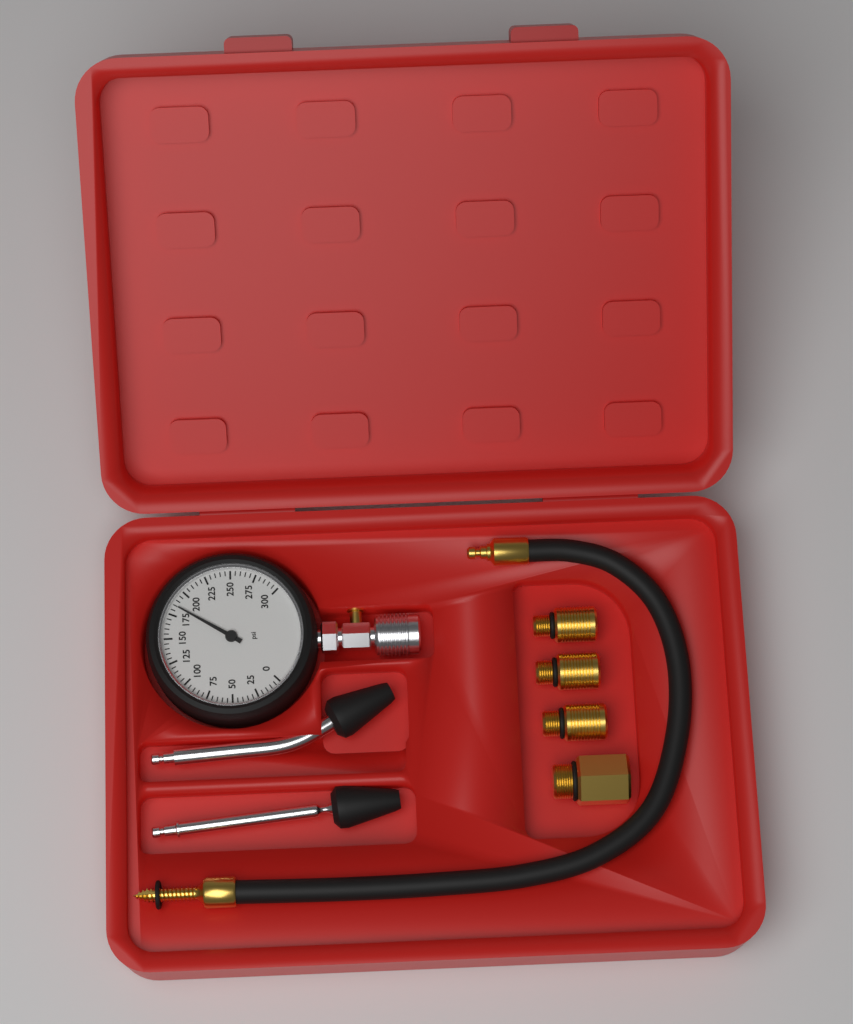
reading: 185 psi
